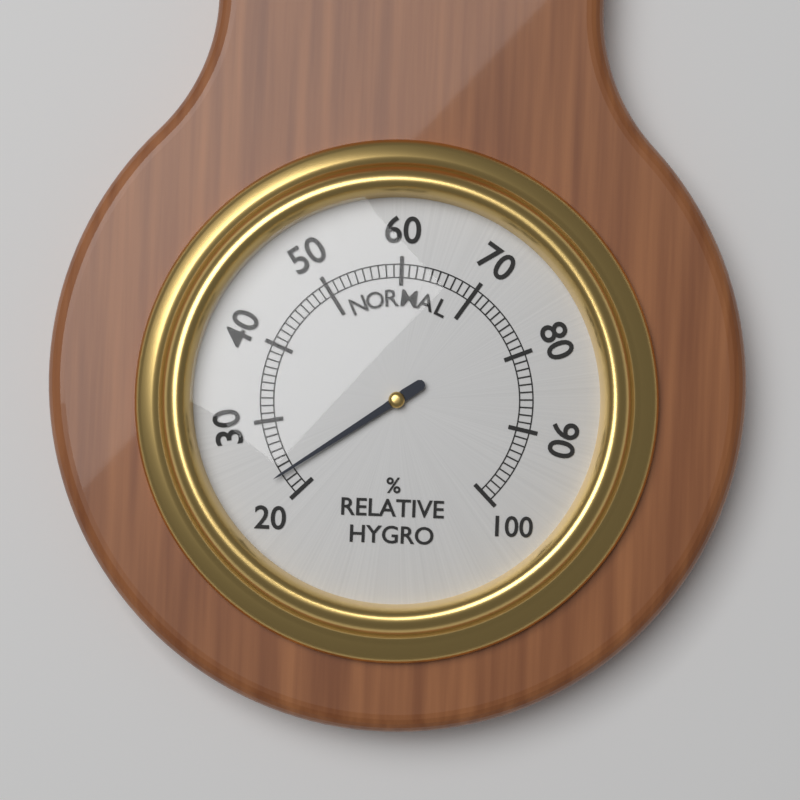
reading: 23 %
